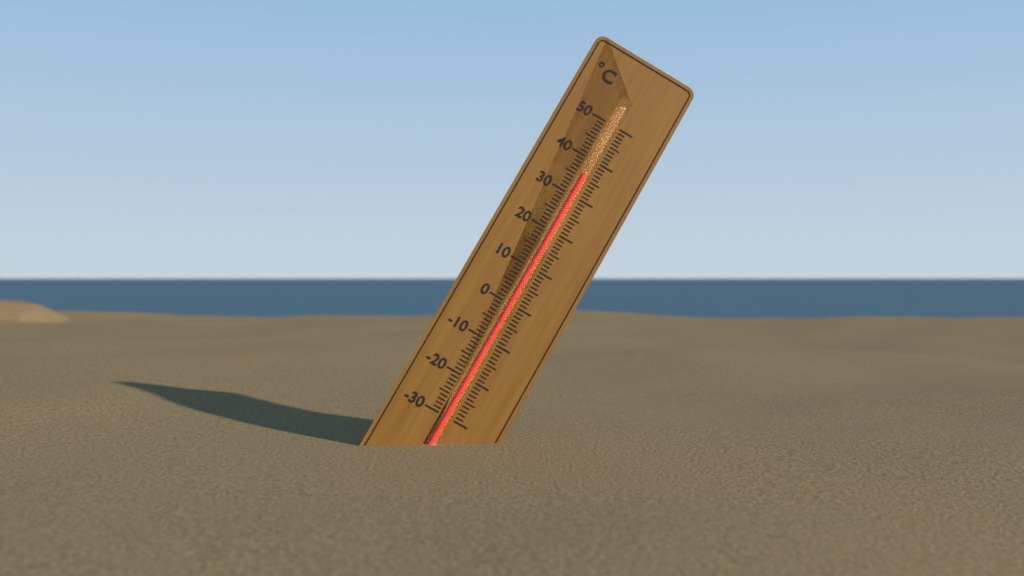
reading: 36 °C
